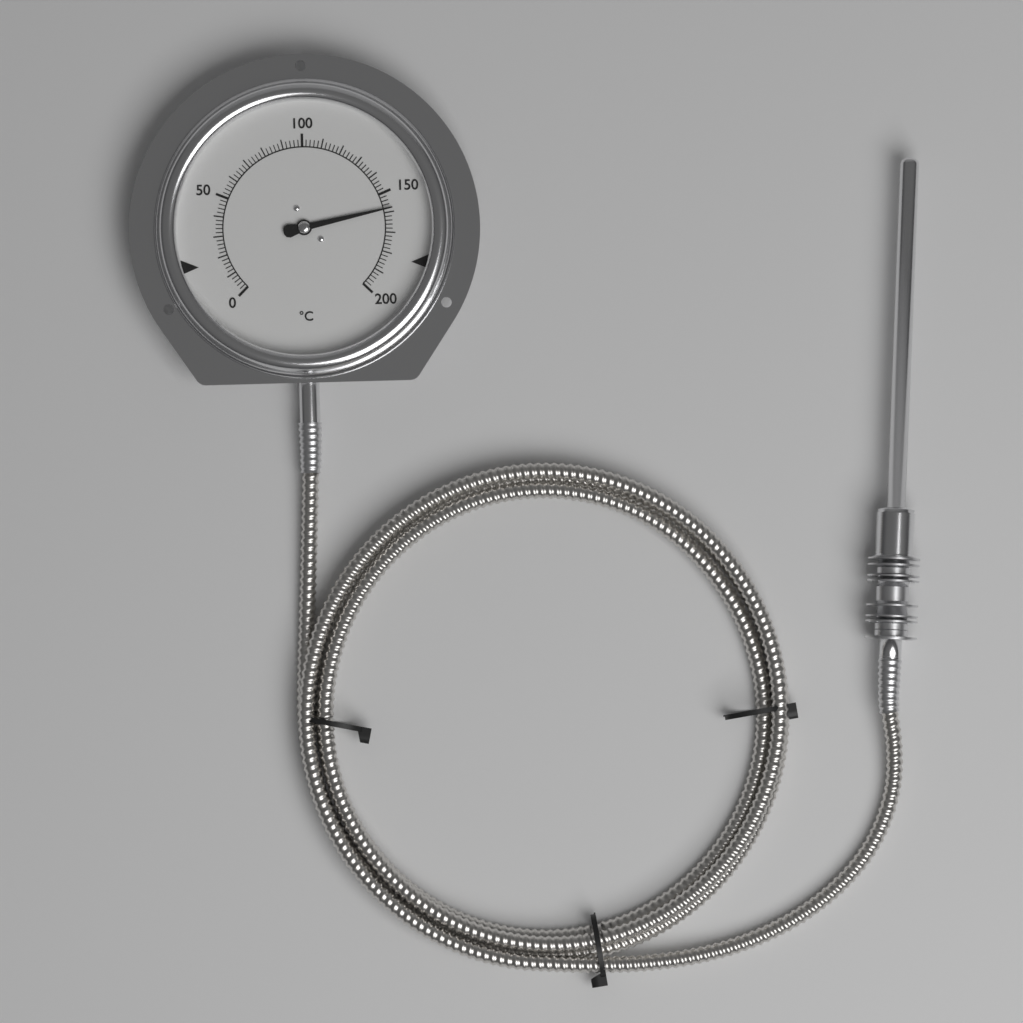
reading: 158 °C
